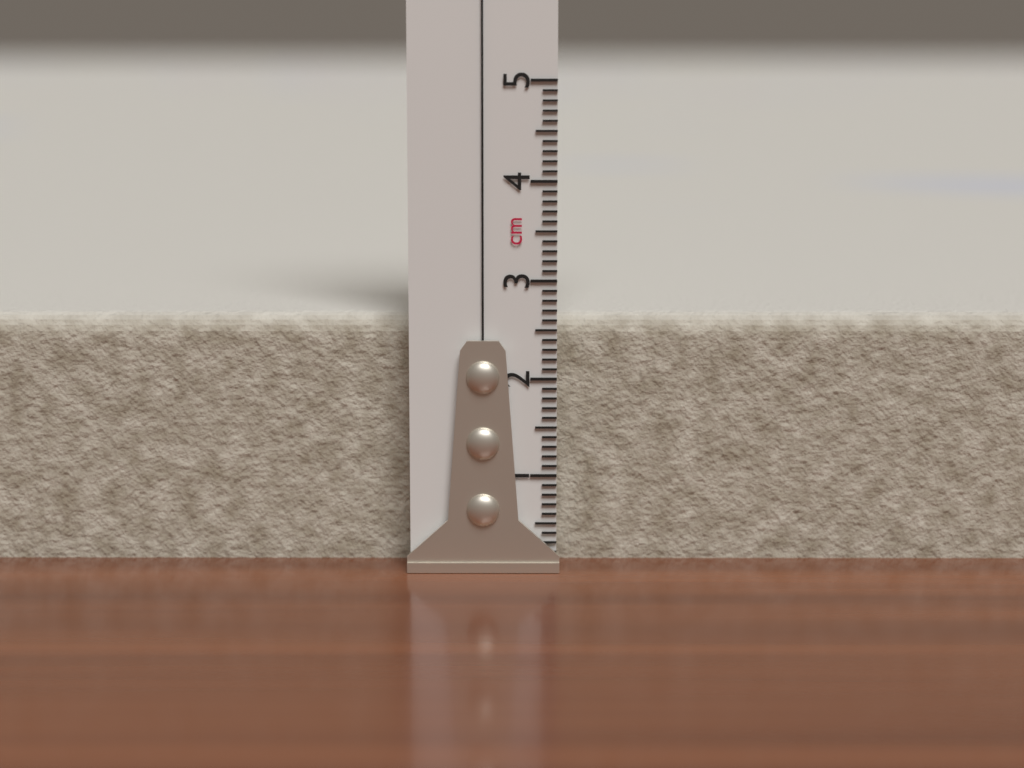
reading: 2.6 cm
